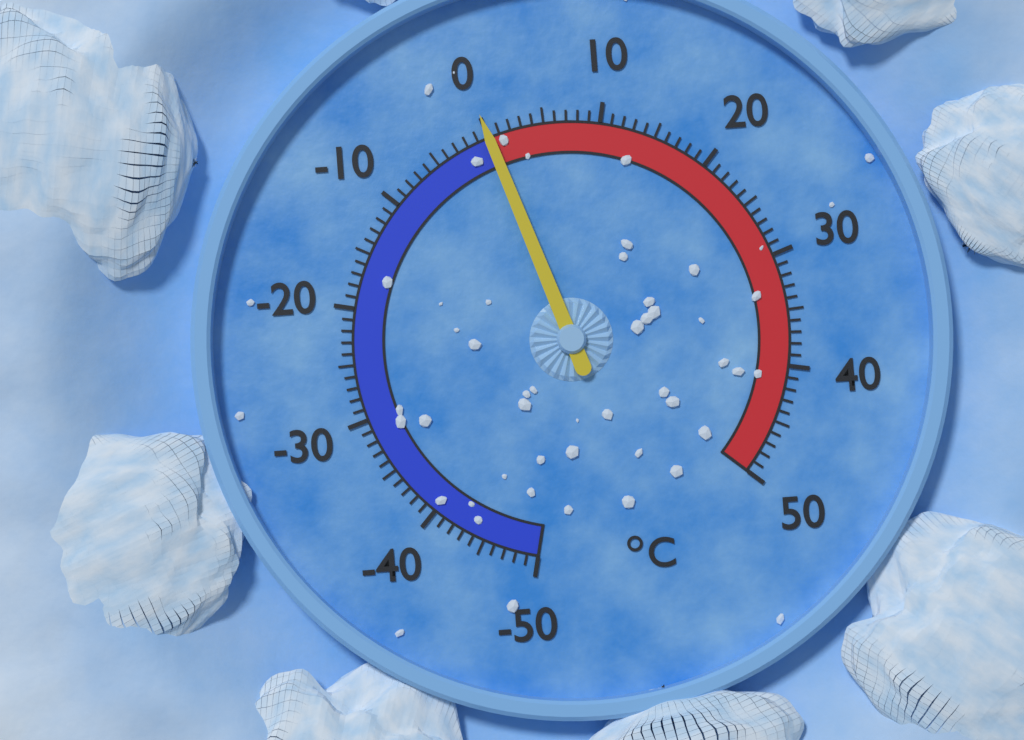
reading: 0 °C
